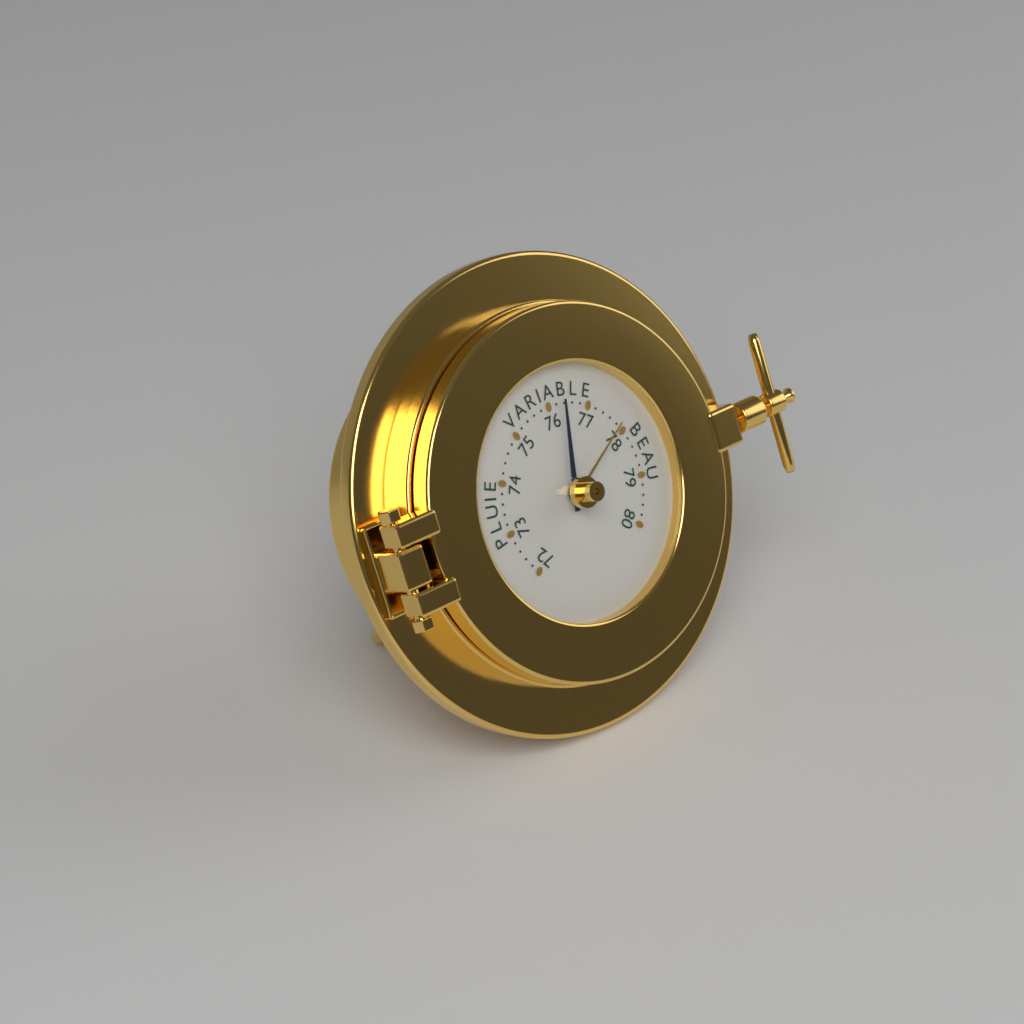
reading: 76.4 (no unit)
